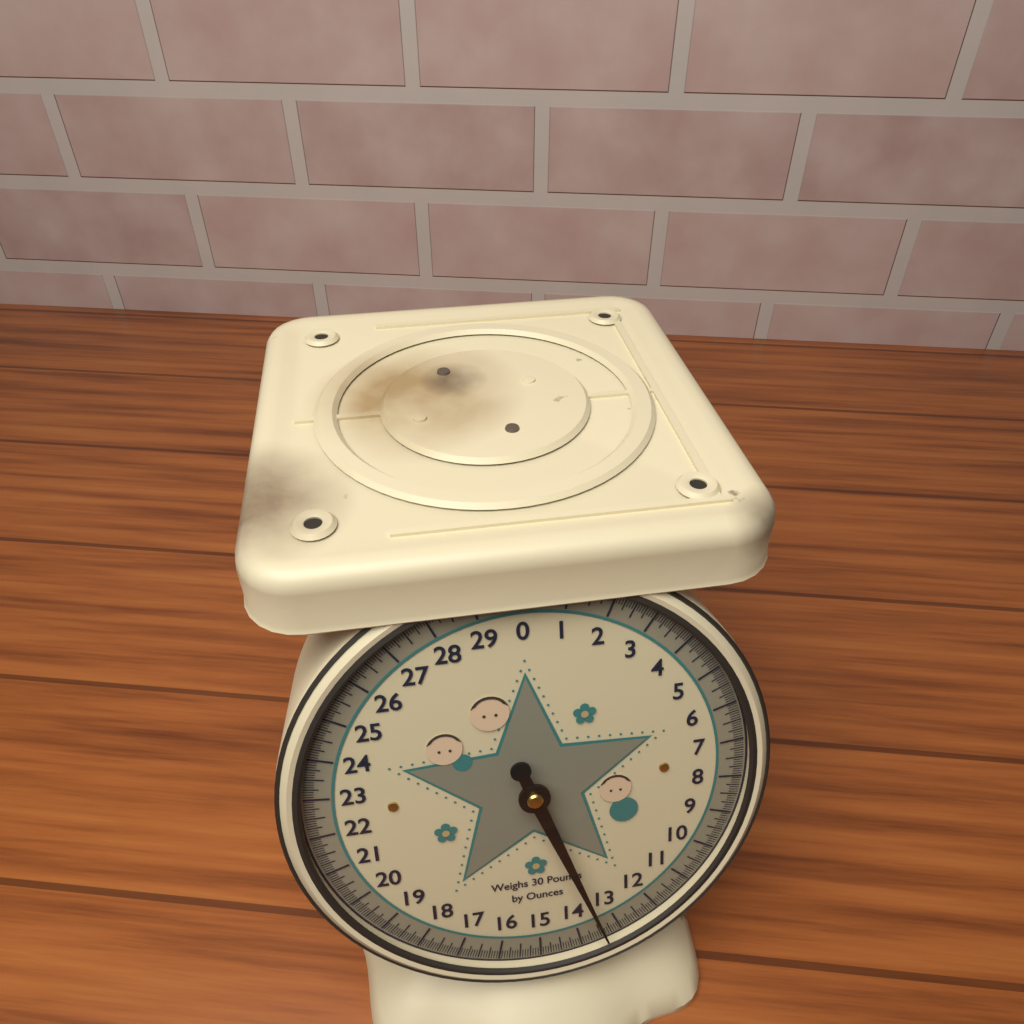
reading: 13.3750 lb
